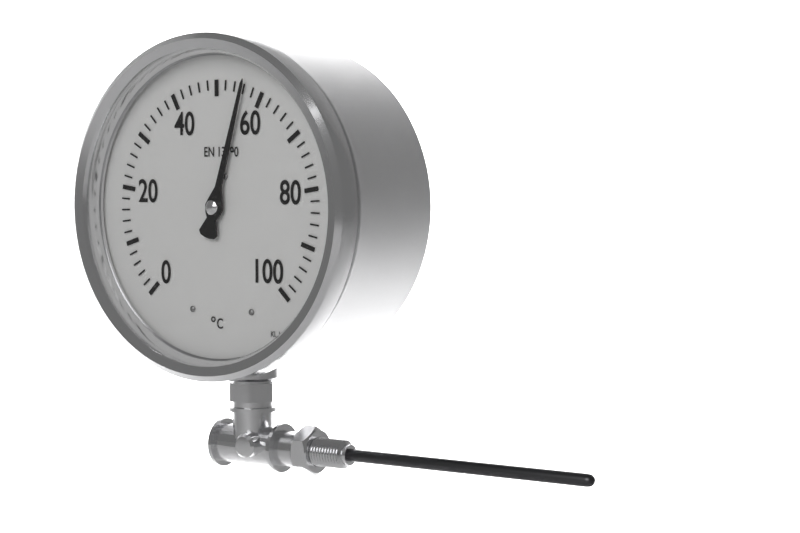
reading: 56 °C
